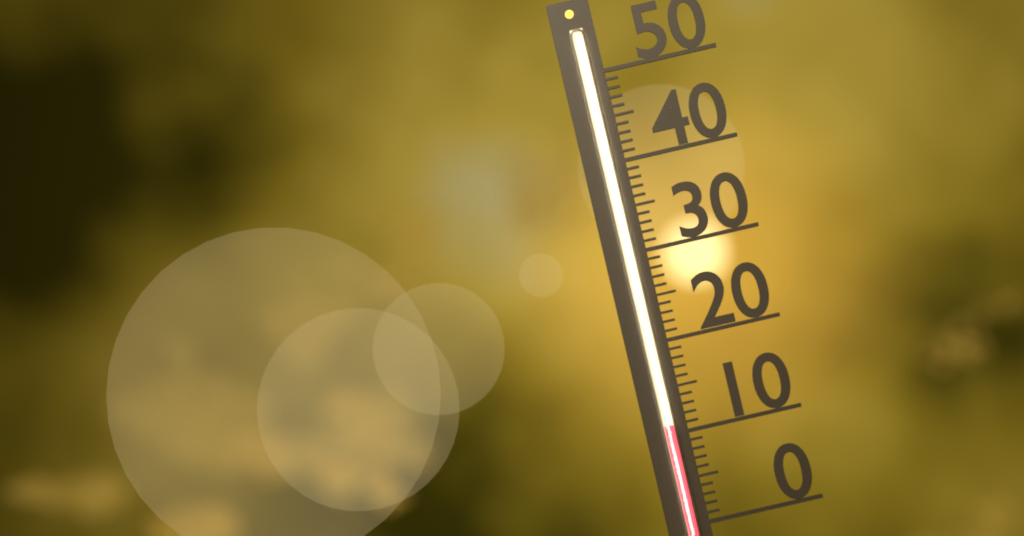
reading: 11 (no unit)
